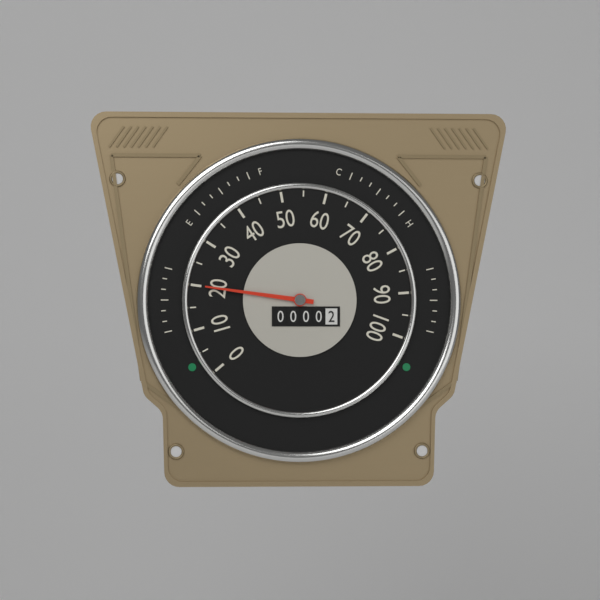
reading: 20 (no unit)
